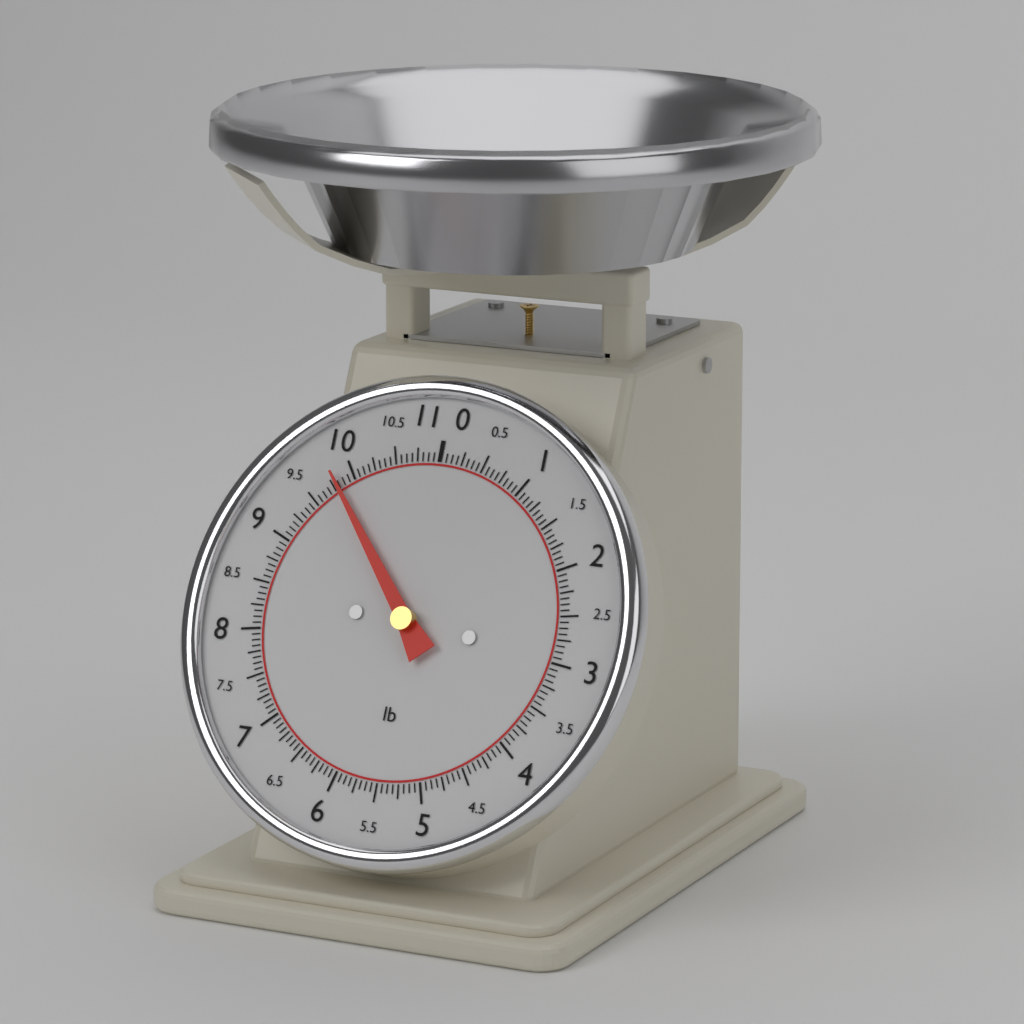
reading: 9.8125 lb
